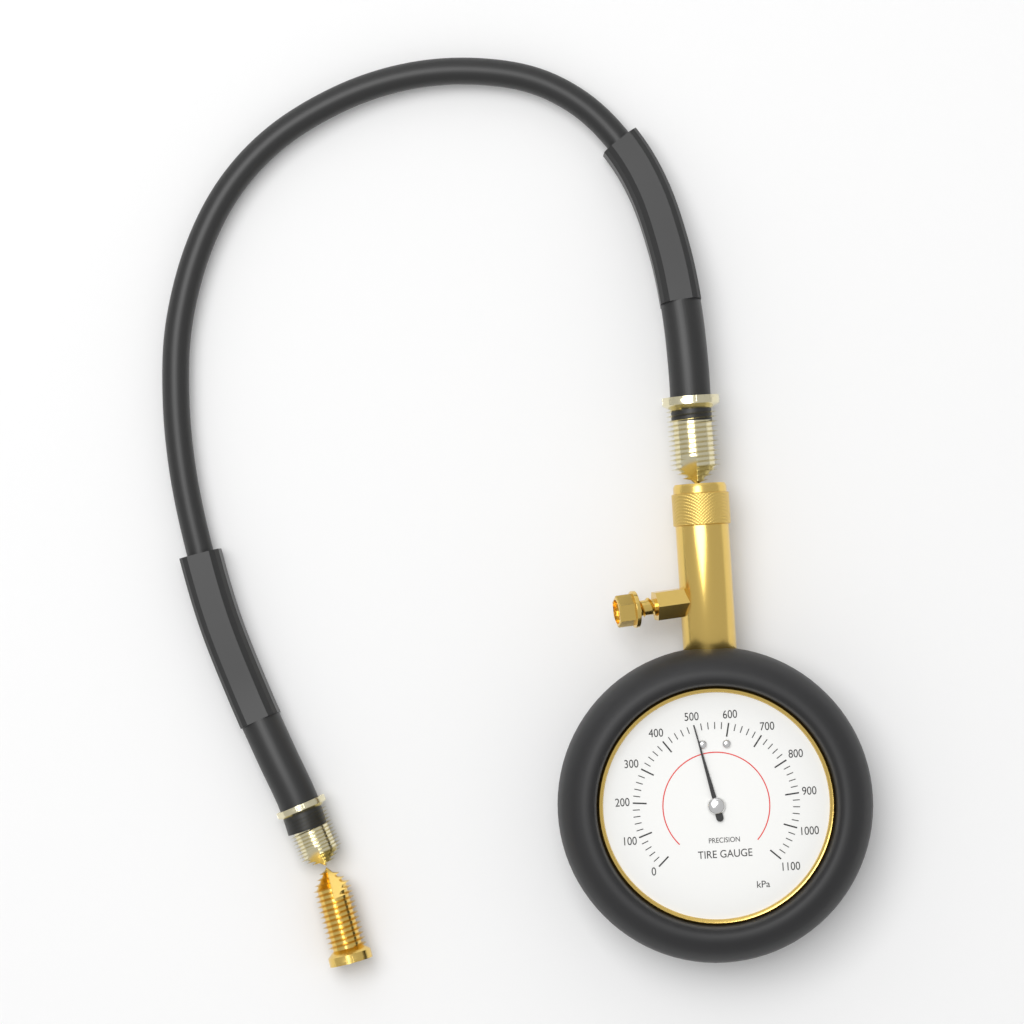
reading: 500 kPa
